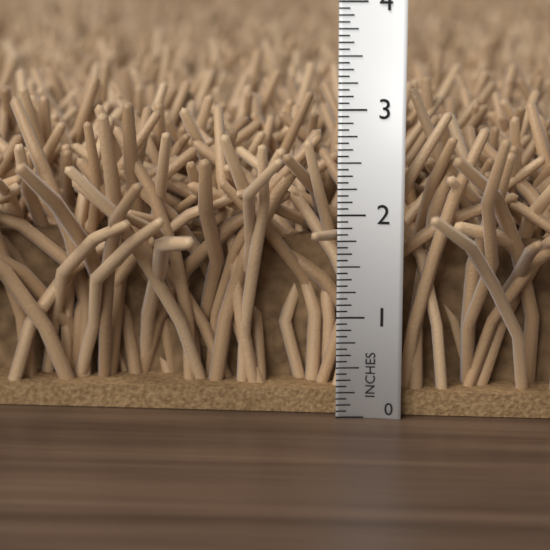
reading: 3.1250 in
